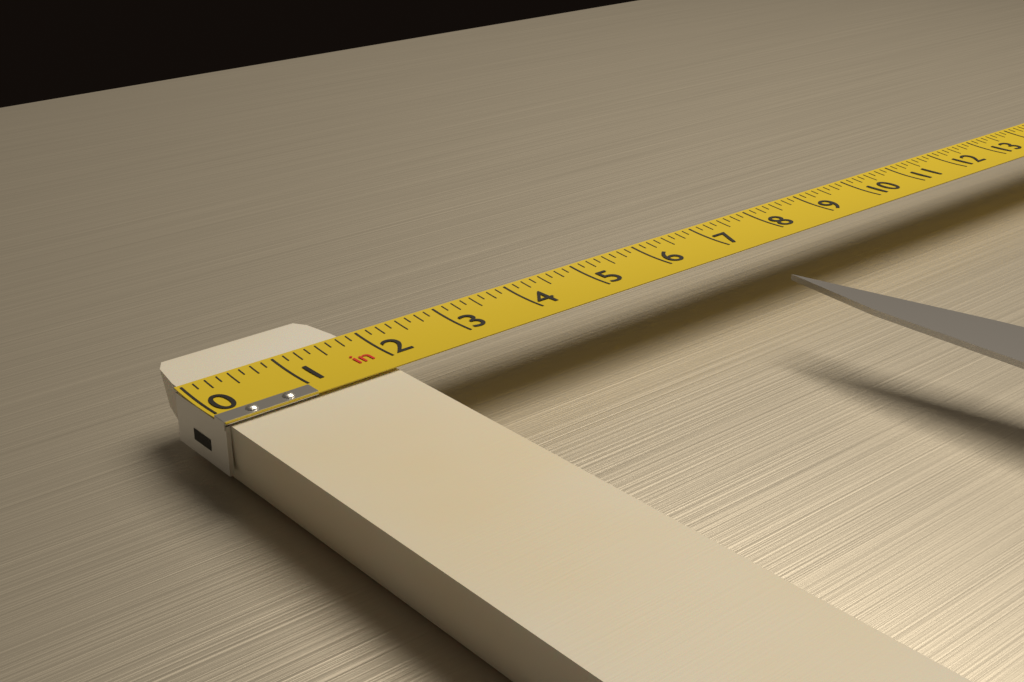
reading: 1.875 in
